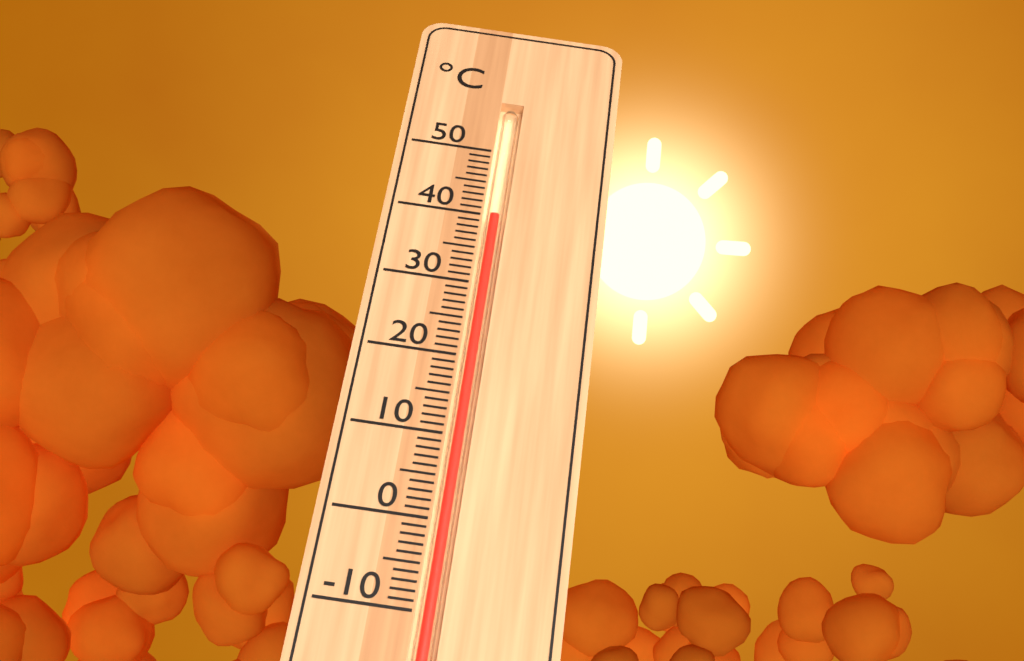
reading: 40 °C
